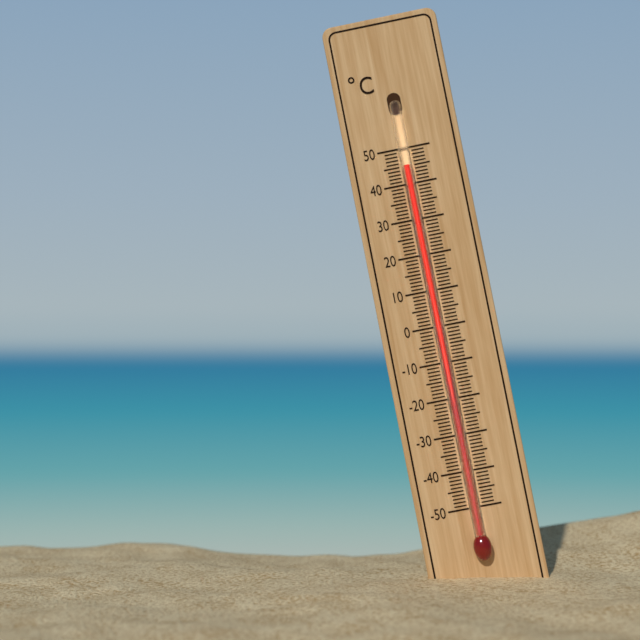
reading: 45 °C
